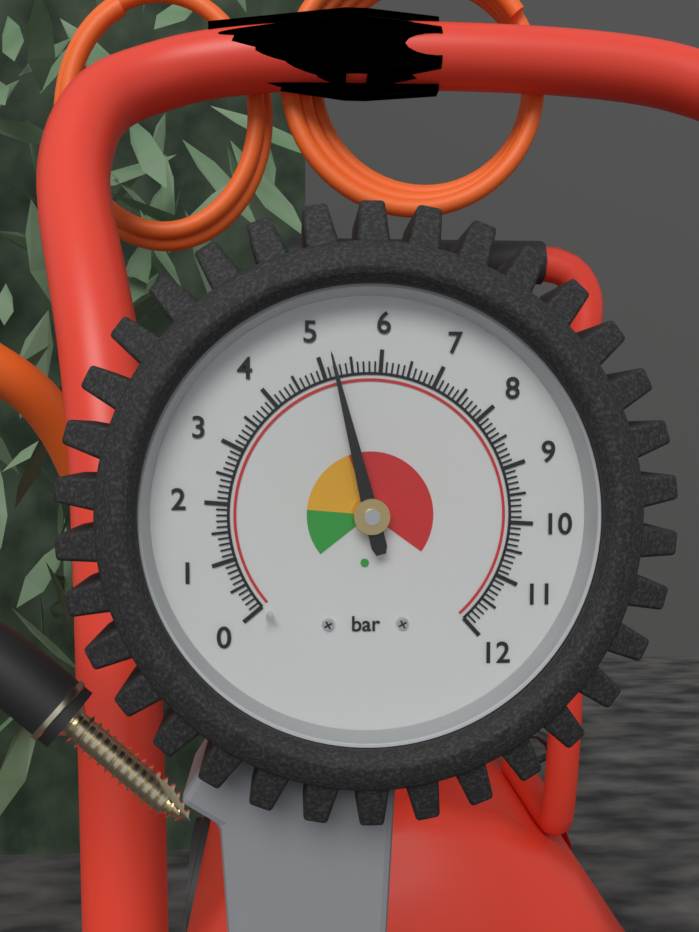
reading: 5.2 bar
